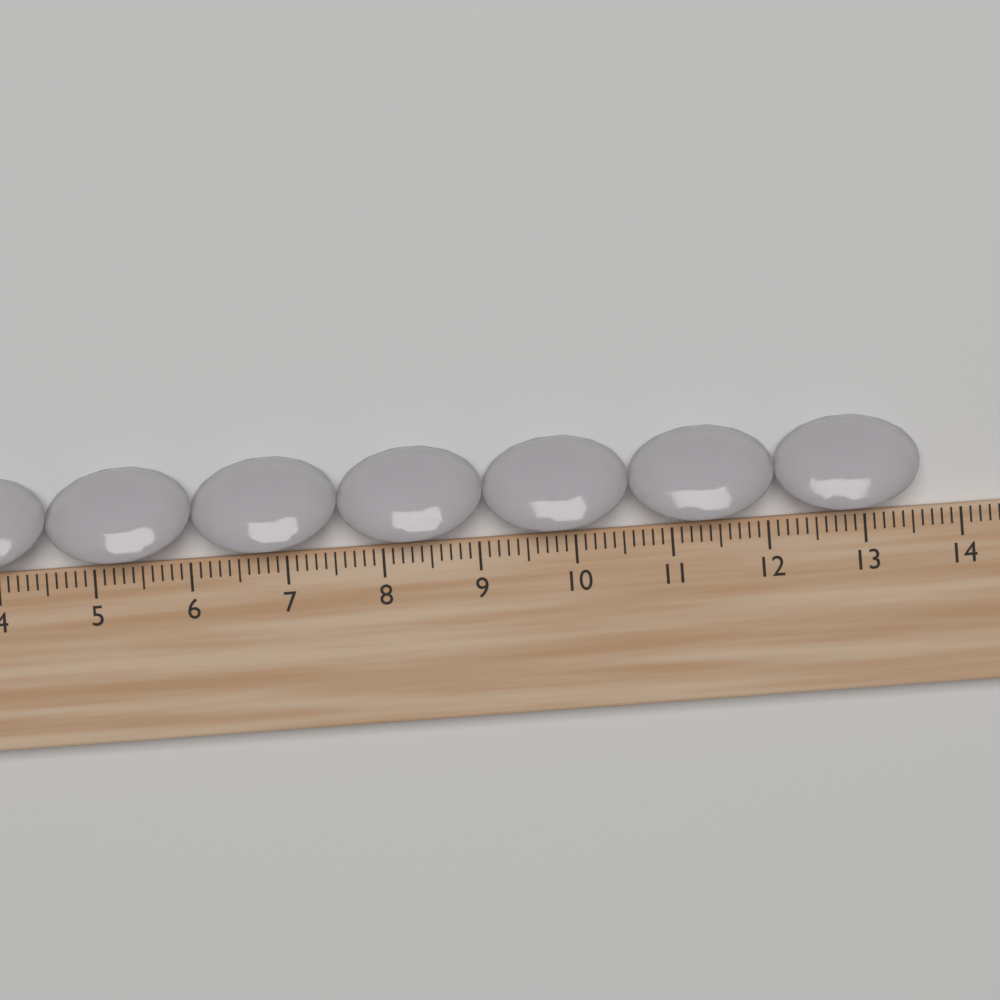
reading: 13.6 cm
